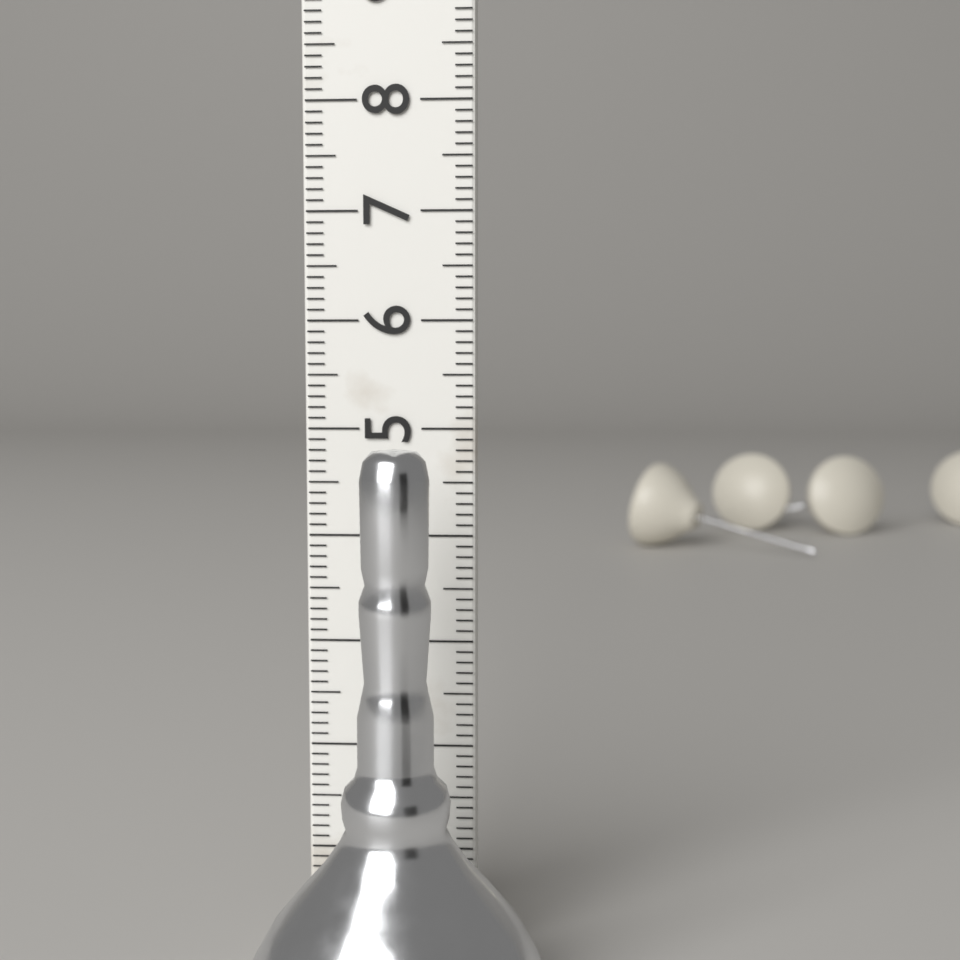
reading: 4.9 cm
